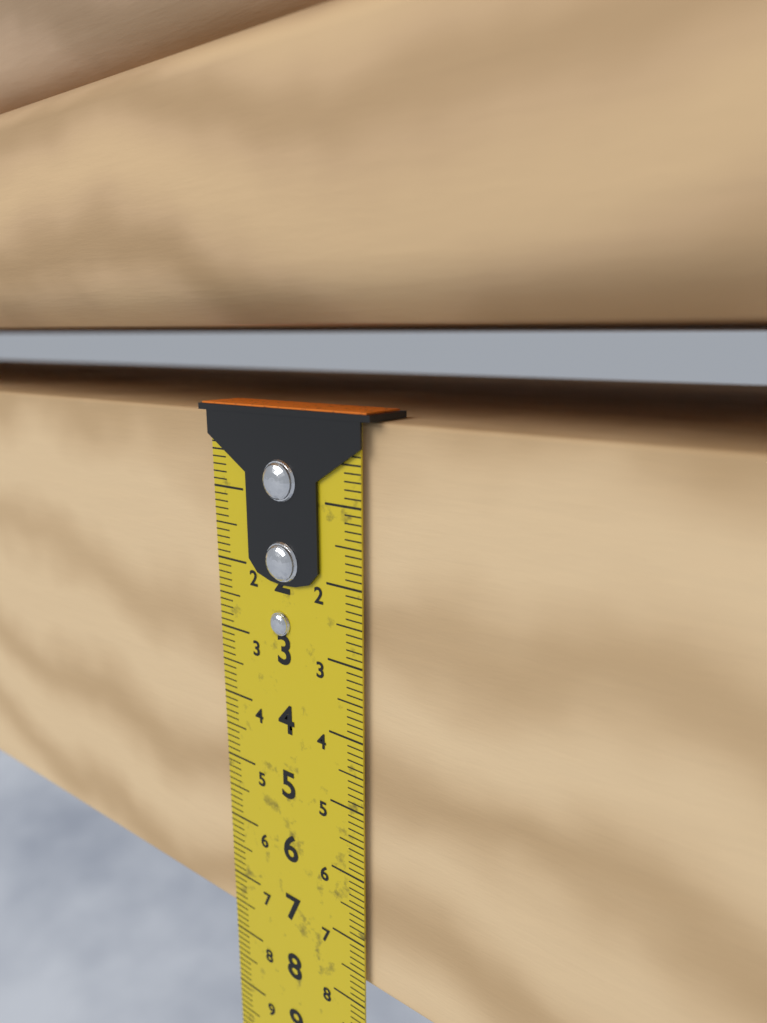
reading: 7.7 cm
